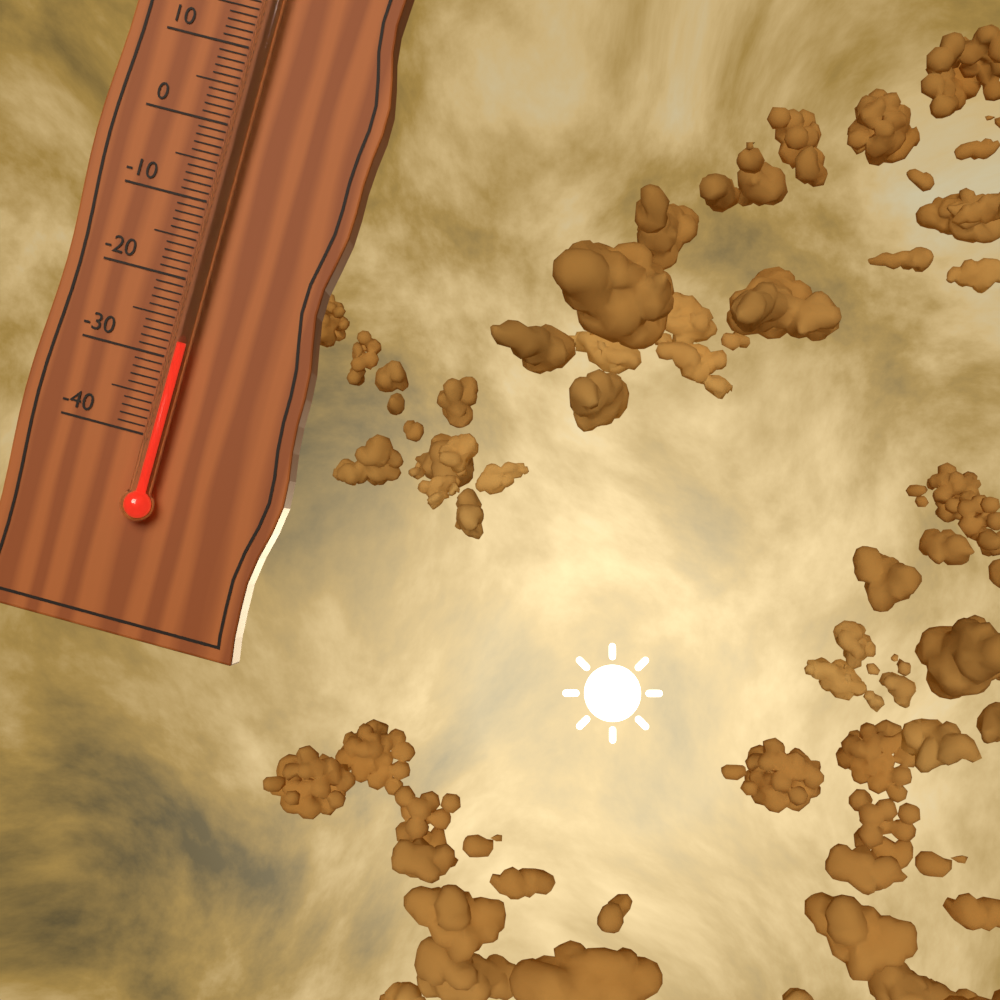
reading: -28 °C
